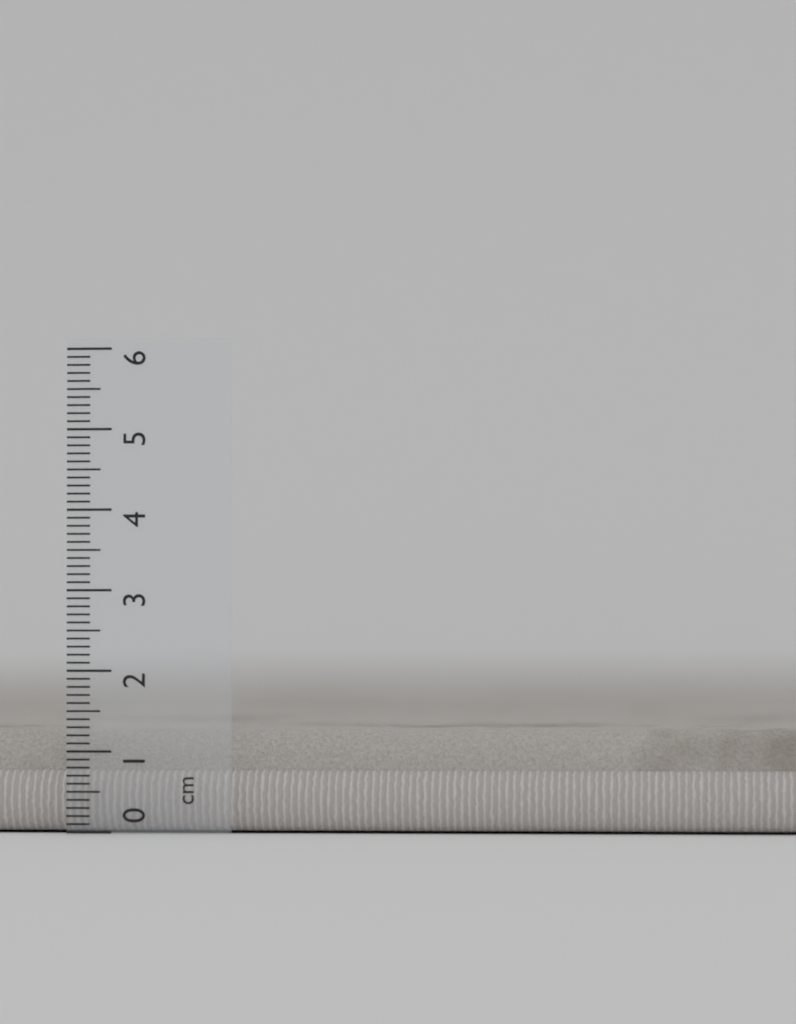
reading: 1.3 cm
